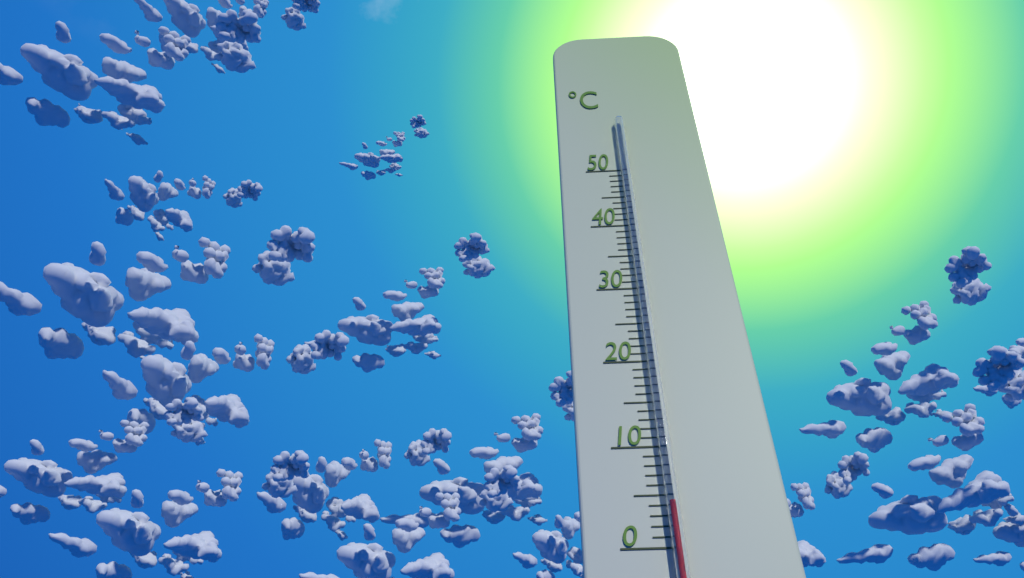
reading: 4 °C
